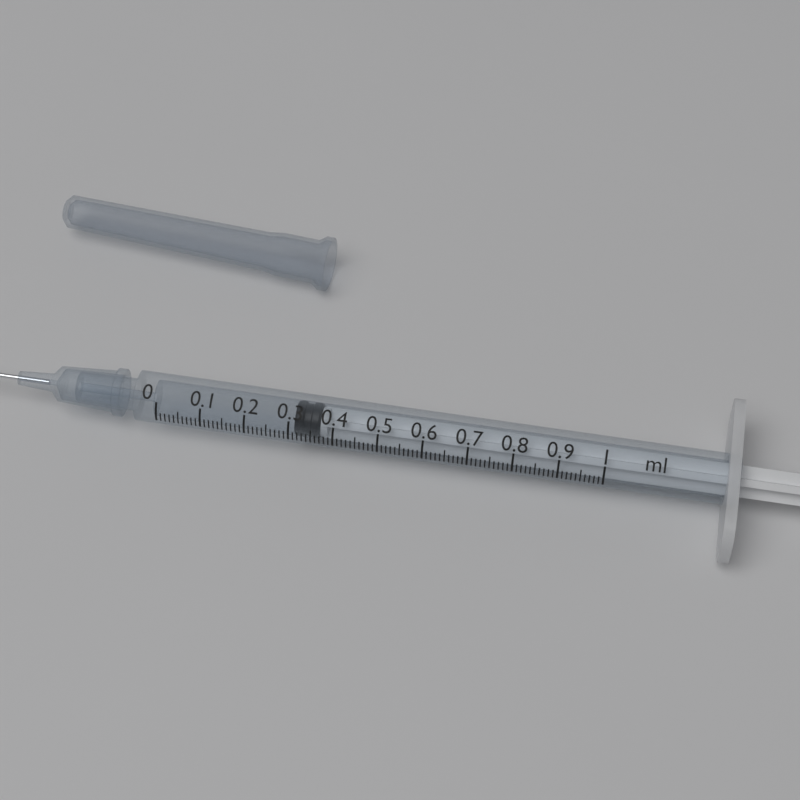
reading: 0.31 ml
